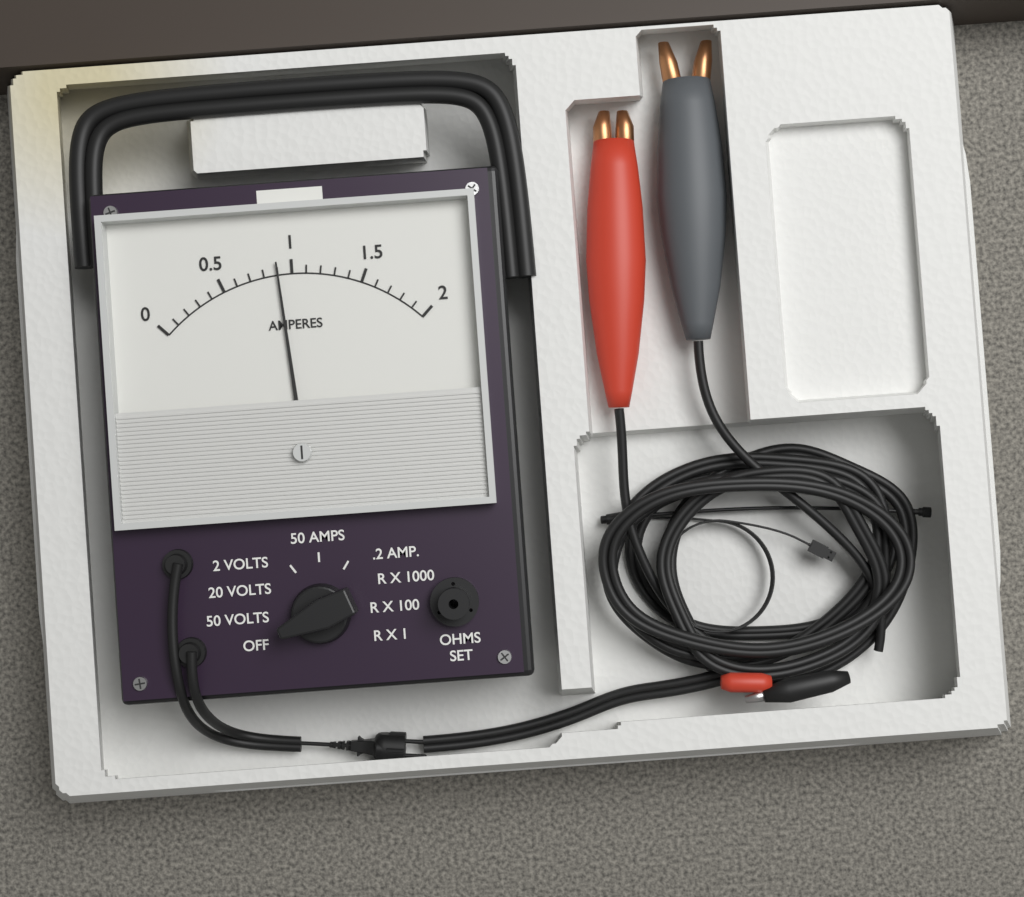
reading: 0.9 A
